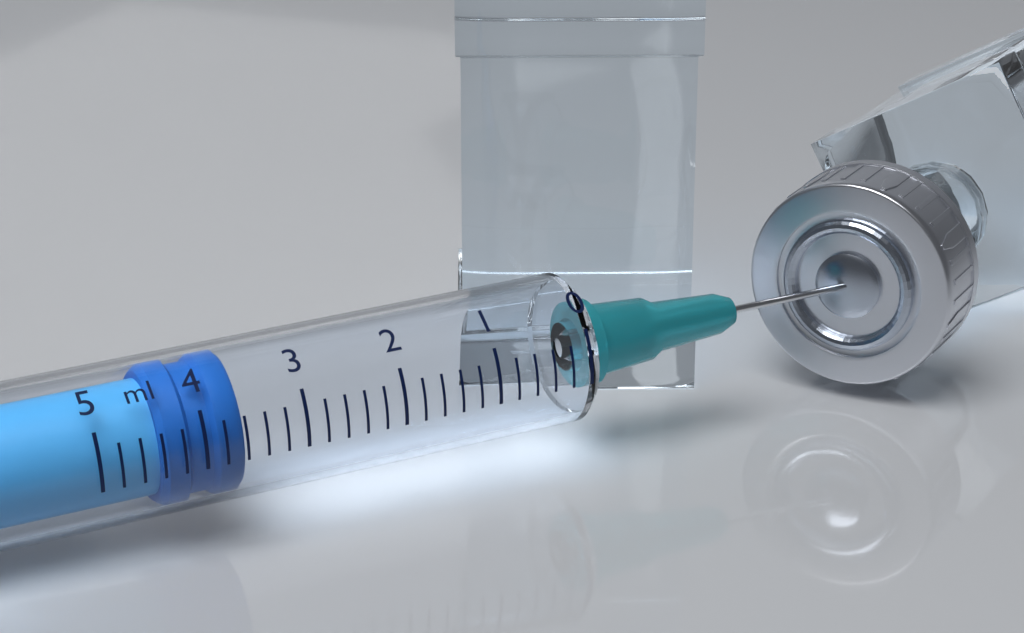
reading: 3.6 ml
